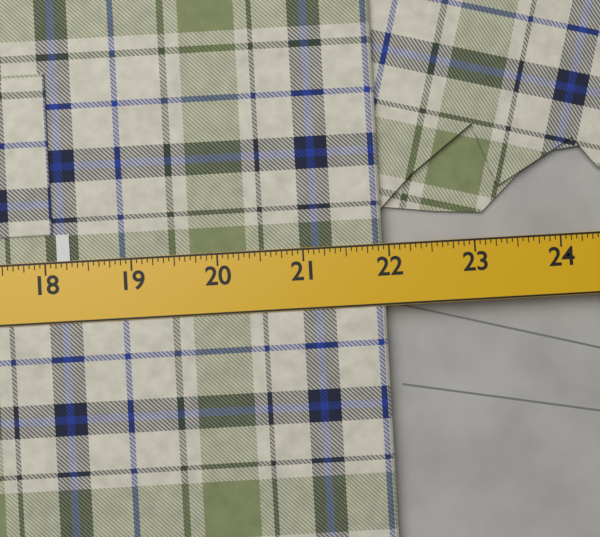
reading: 21.9375 in
